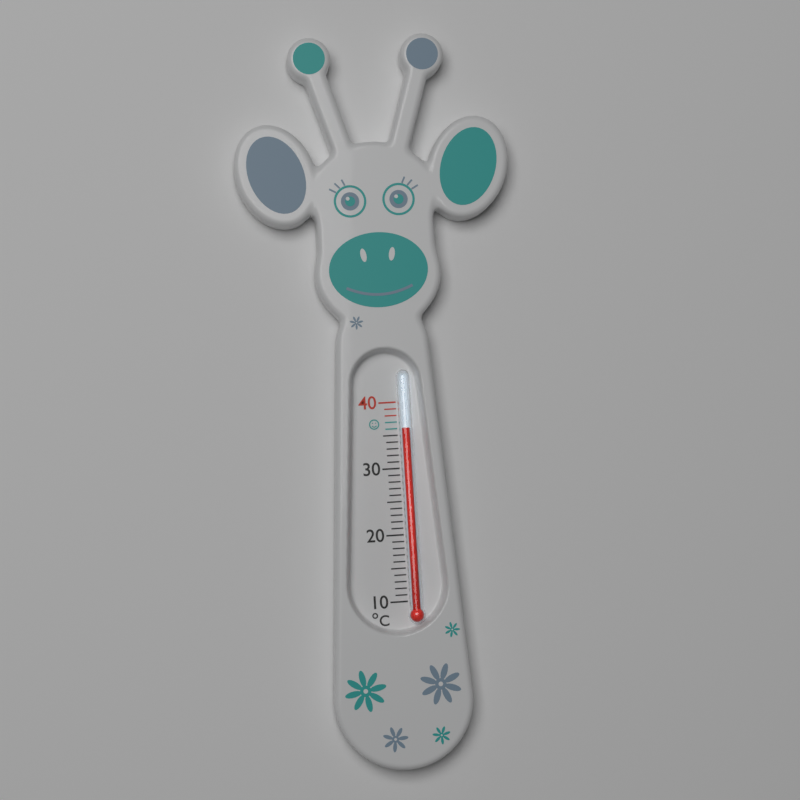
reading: 36 °C
